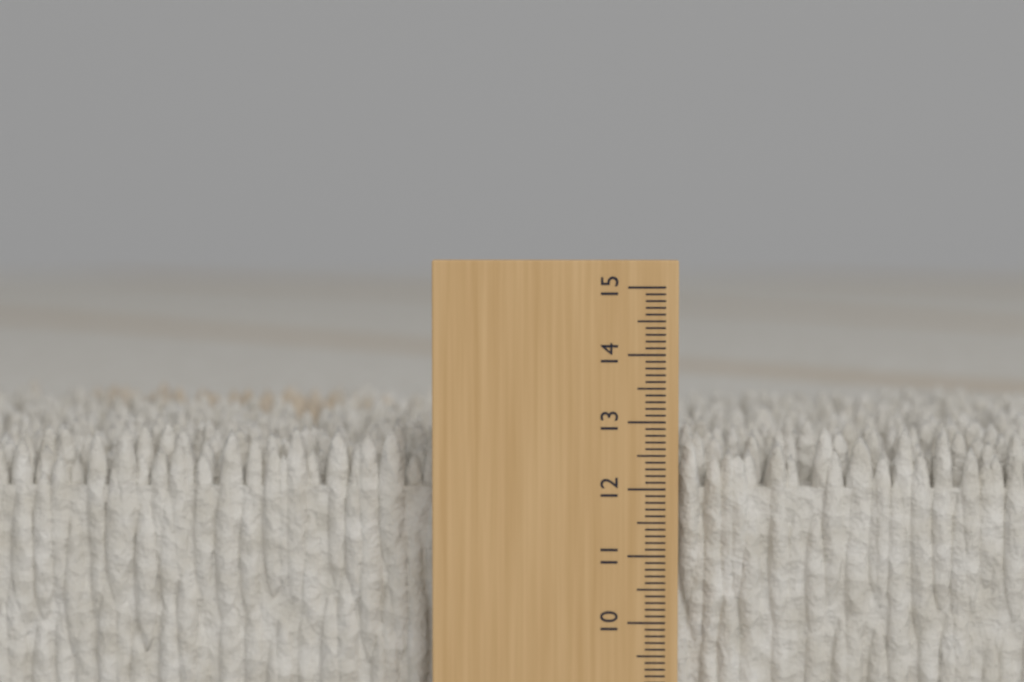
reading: 12.9 cm
